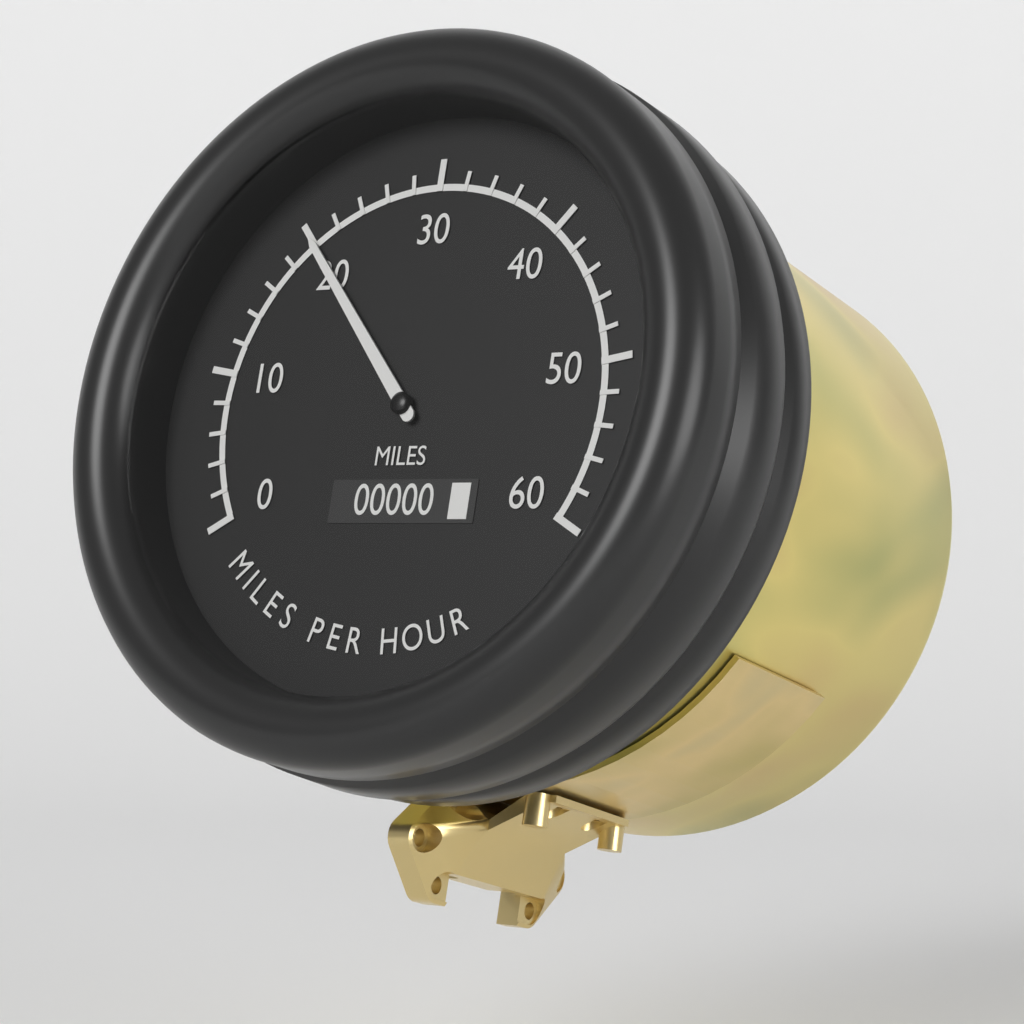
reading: 20 mph
